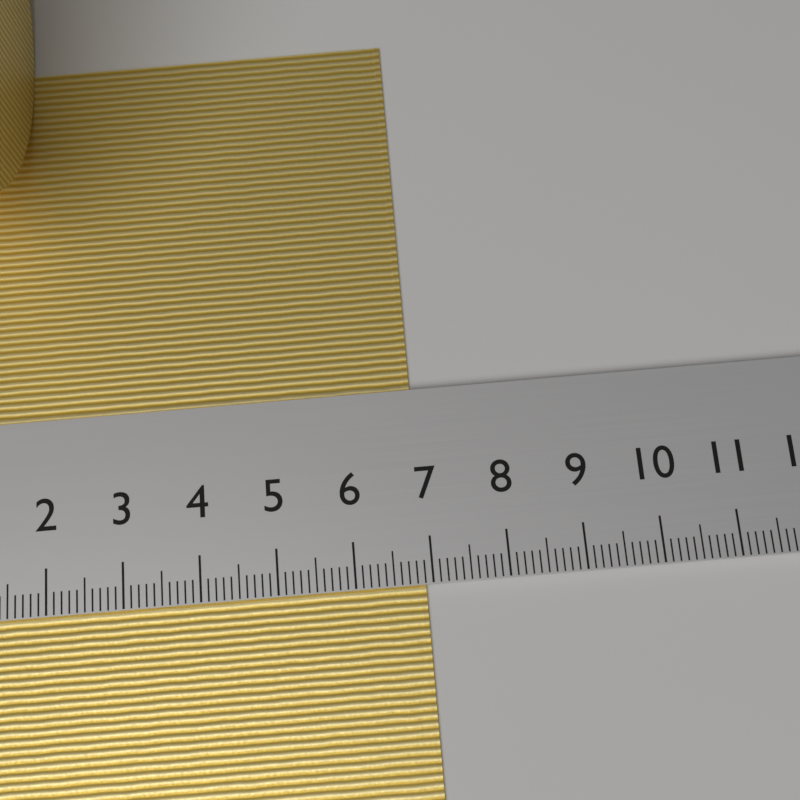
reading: 6.9 cm
